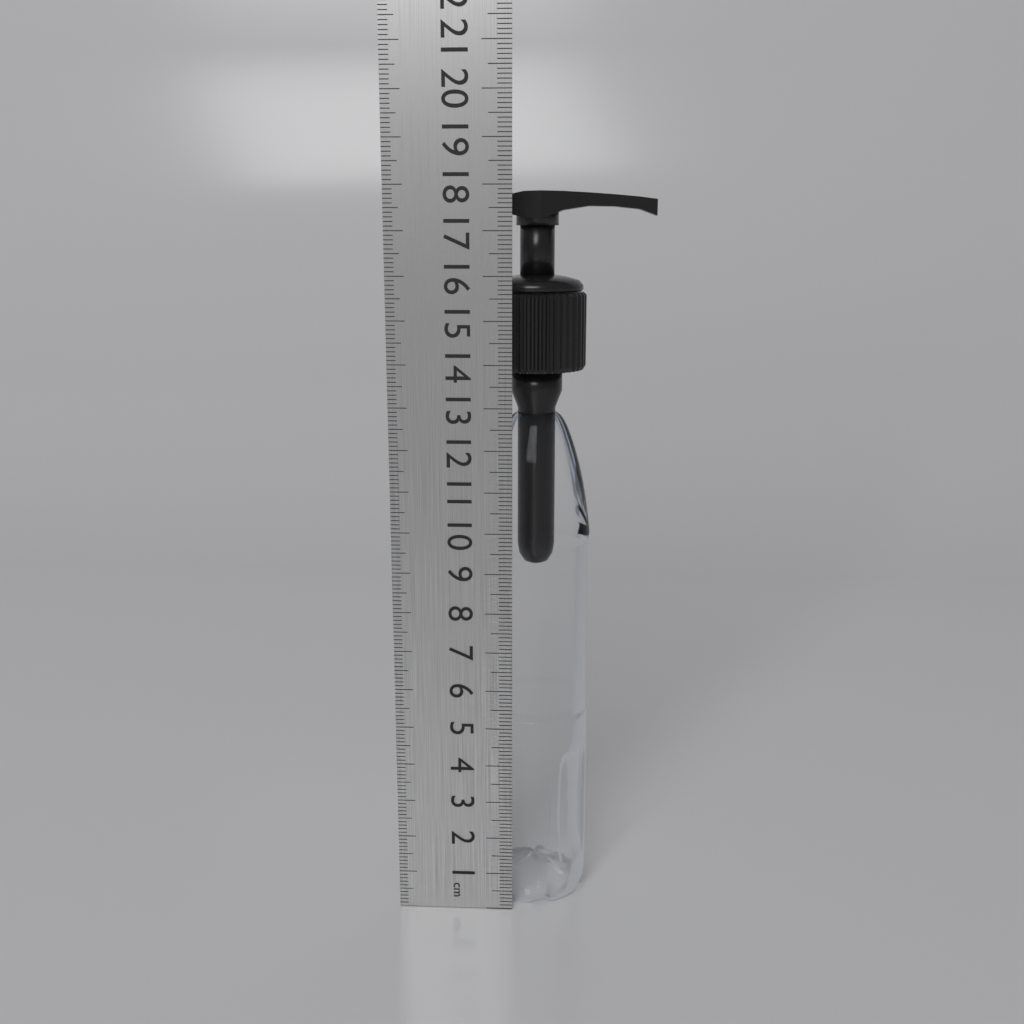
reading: 17.9 cm
